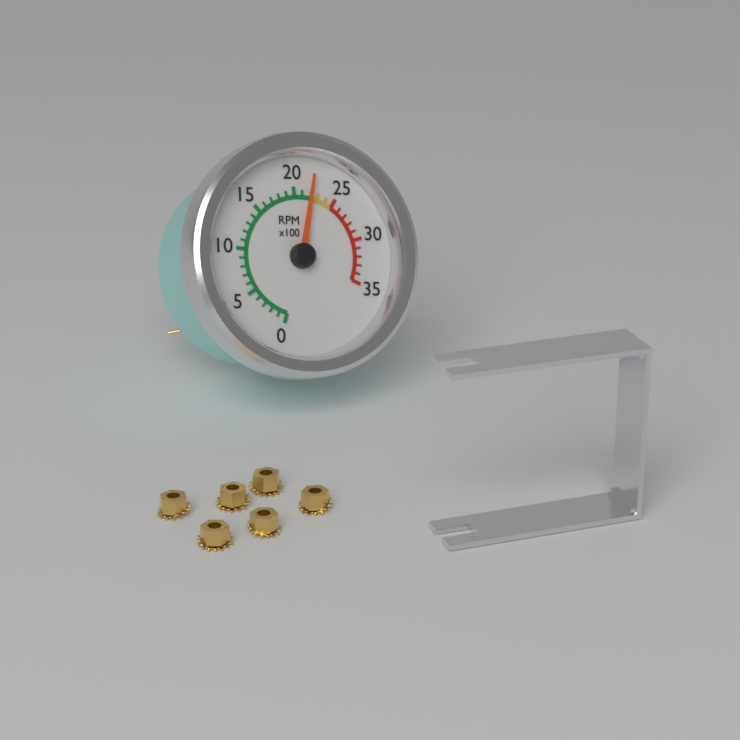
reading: 2200 RPM
